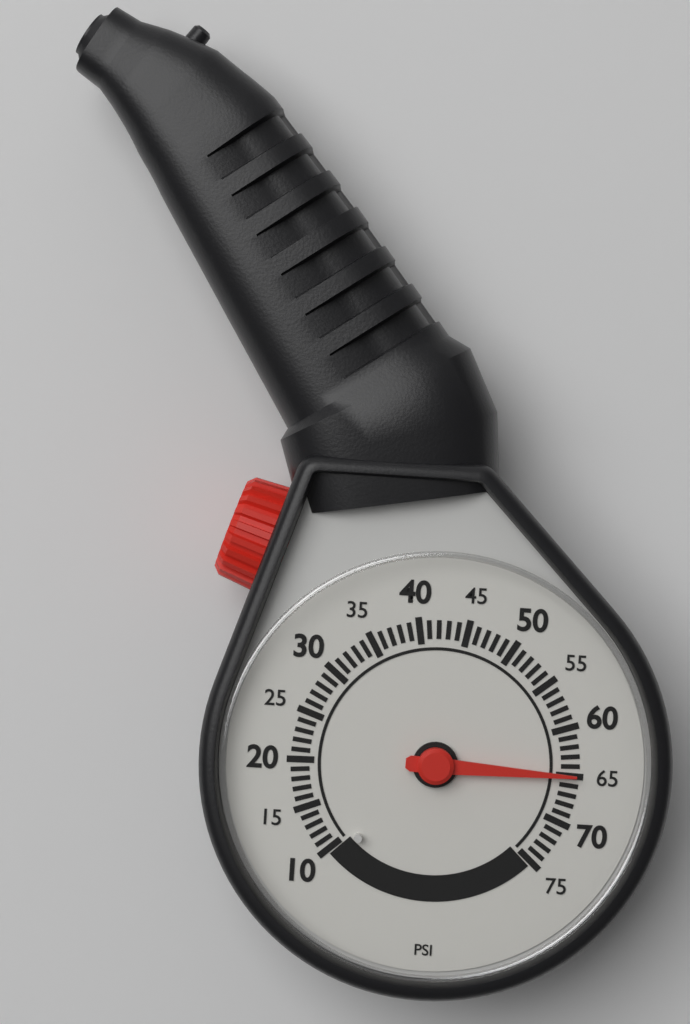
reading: 65 psi
